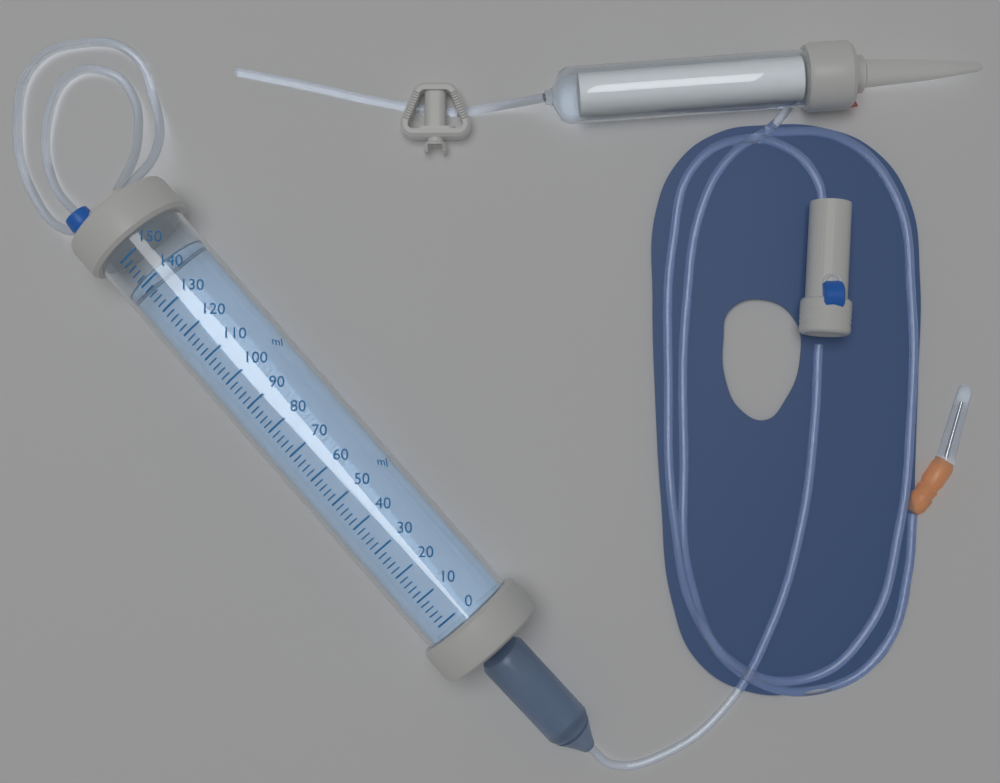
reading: 142 ml
